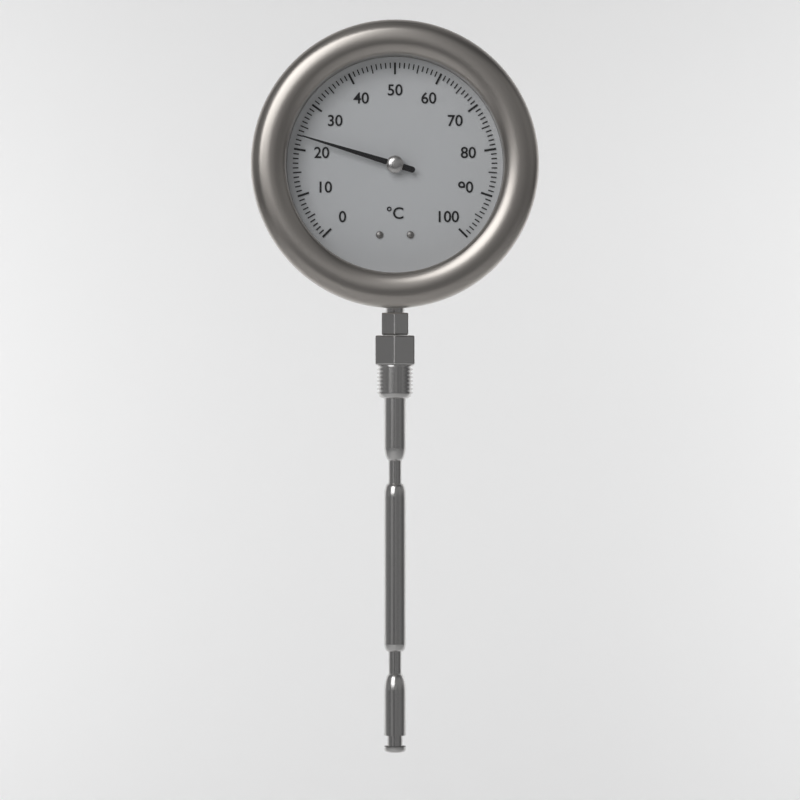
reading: 23 °C
